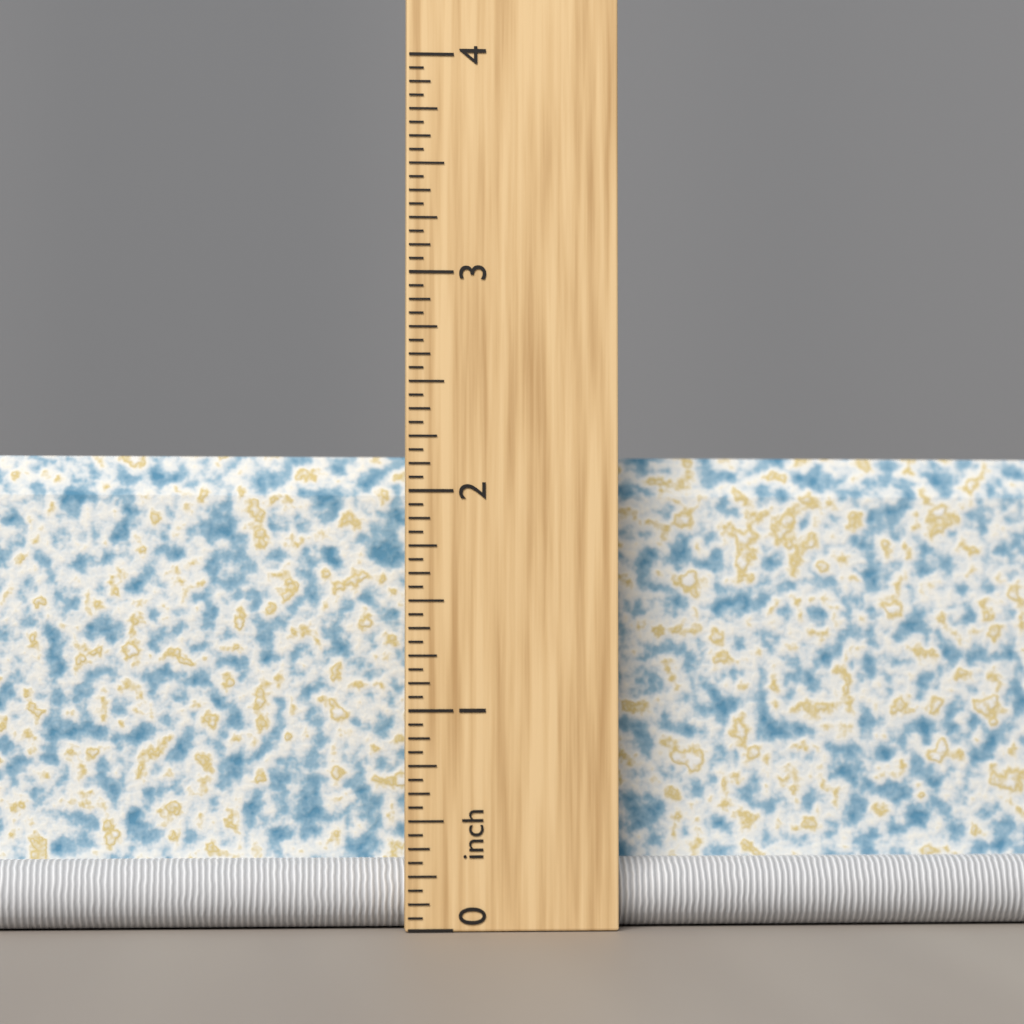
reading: 2.1875 inch
